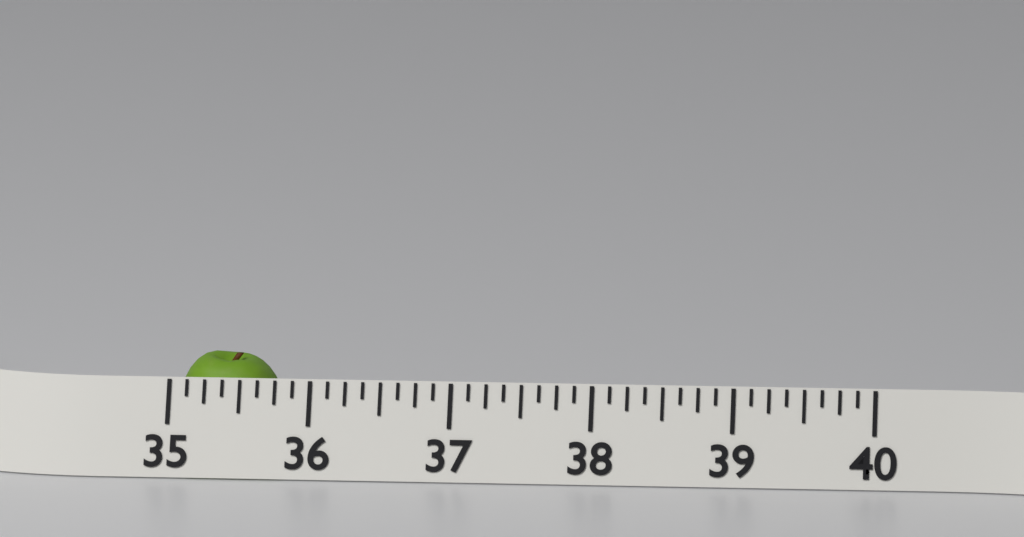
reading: 35.750 (no unit)
